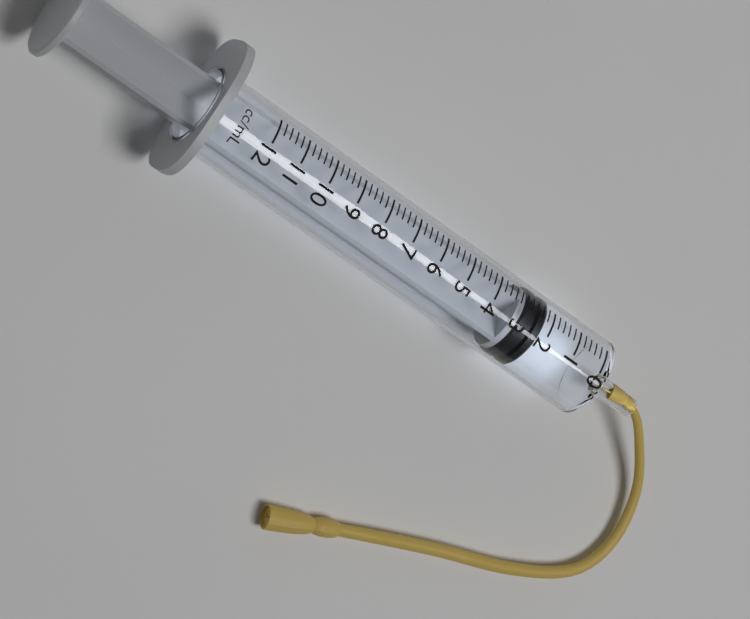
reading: 2.2 ml
